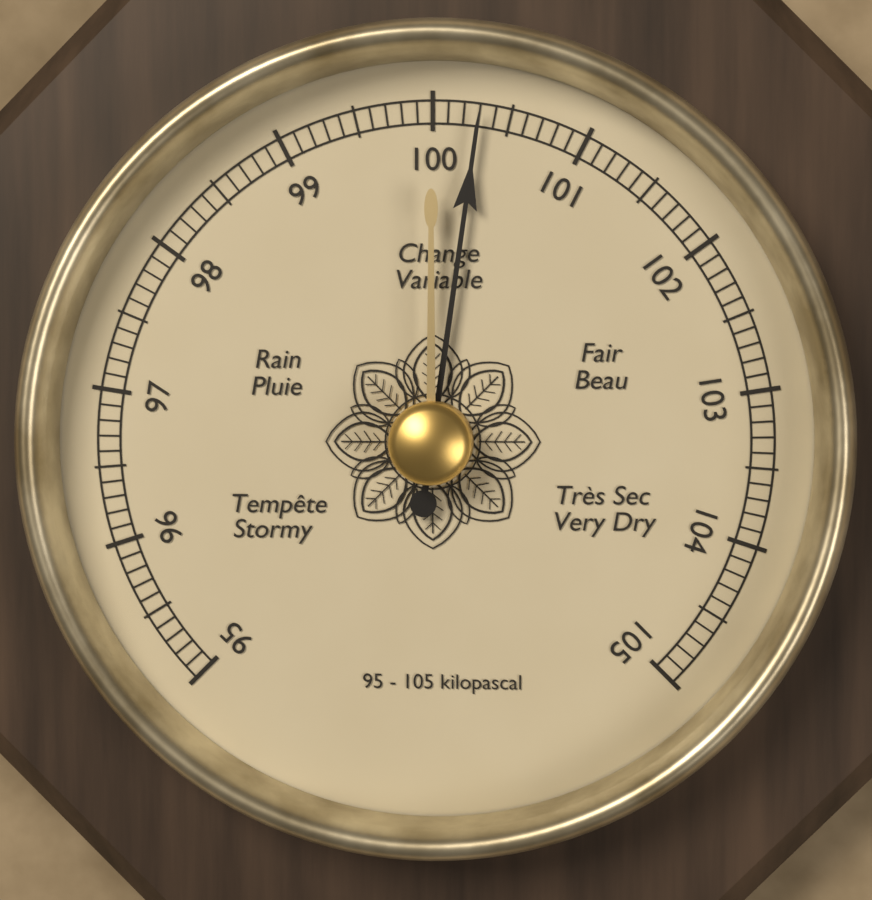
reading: 100.3 kPa
